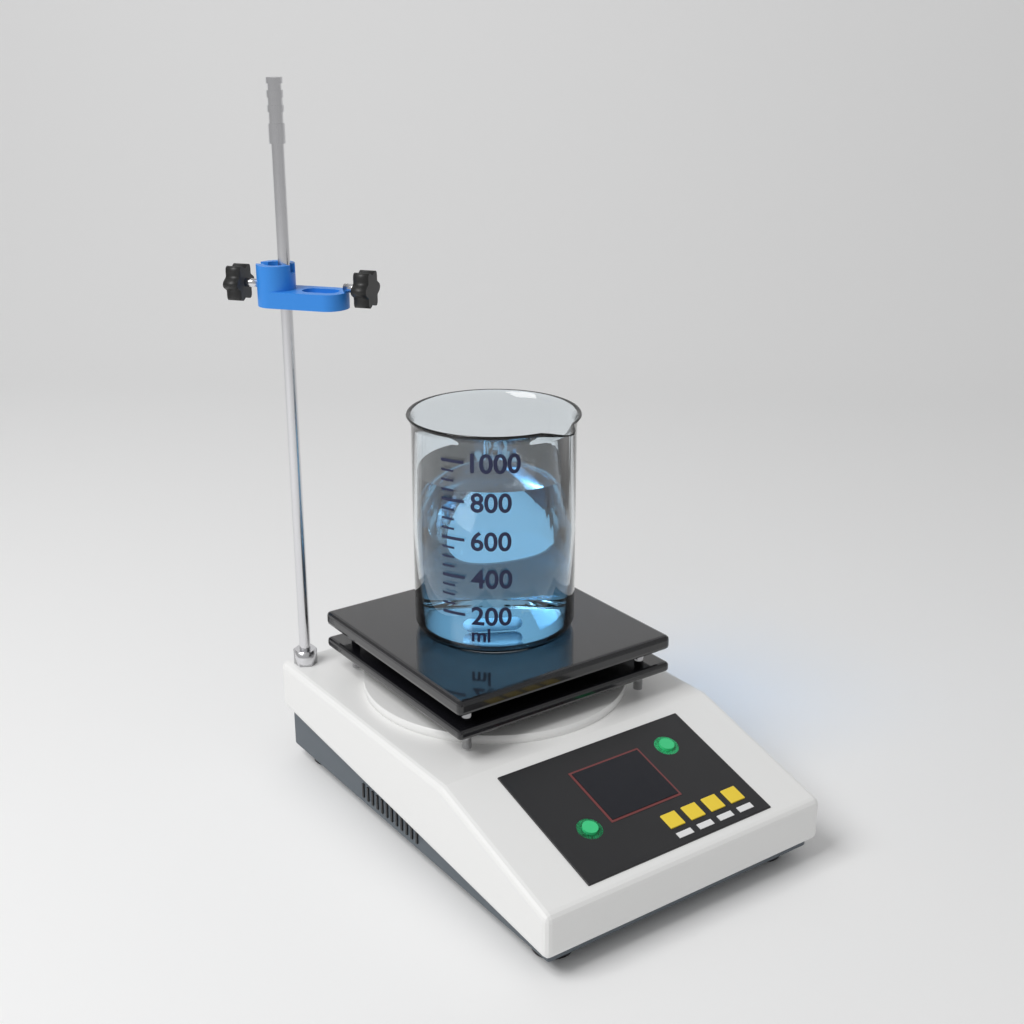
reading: 850 ml
